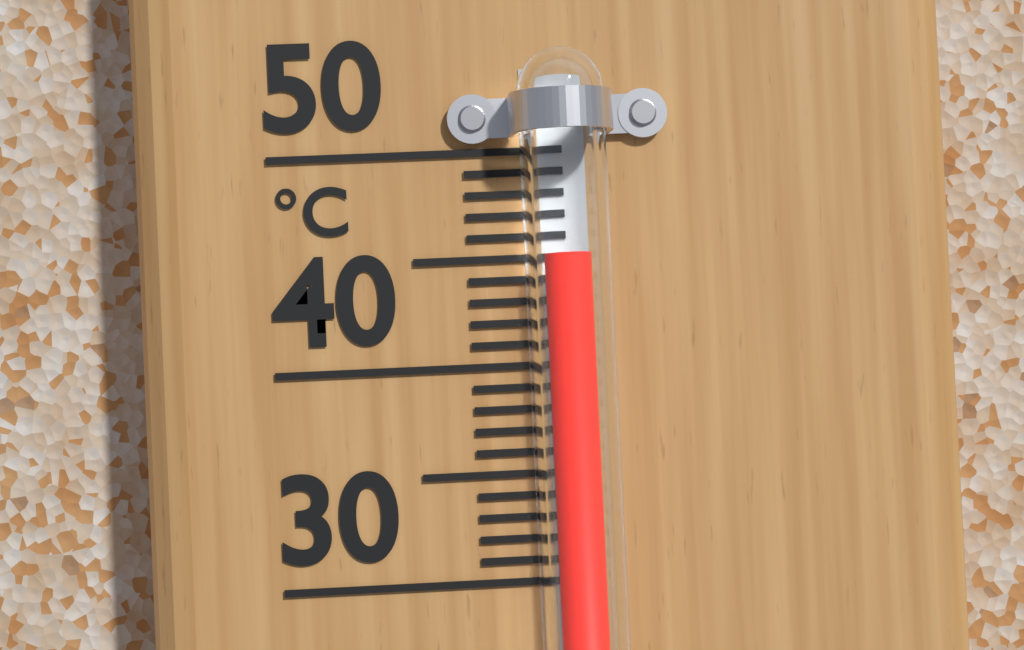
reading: 45 °C
